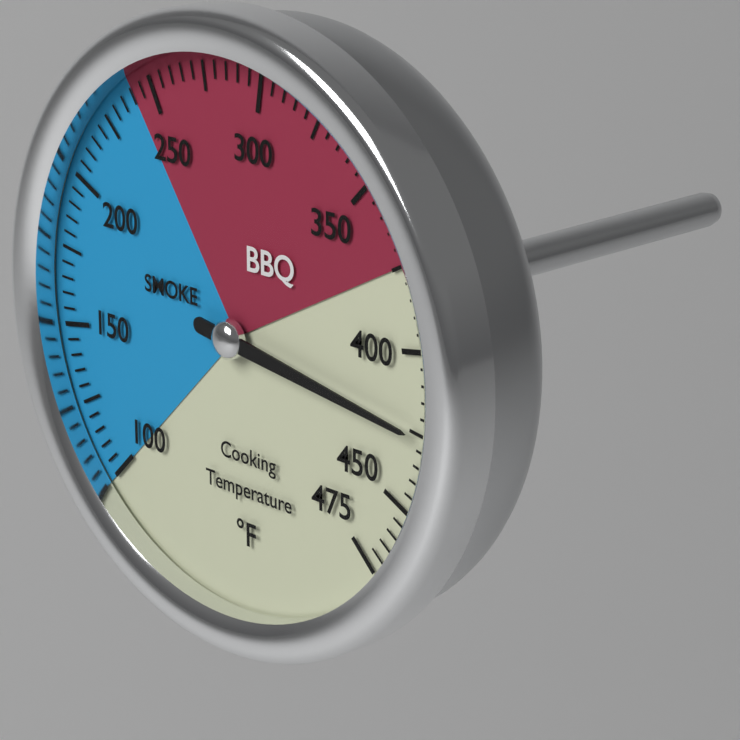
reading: 425 °F
